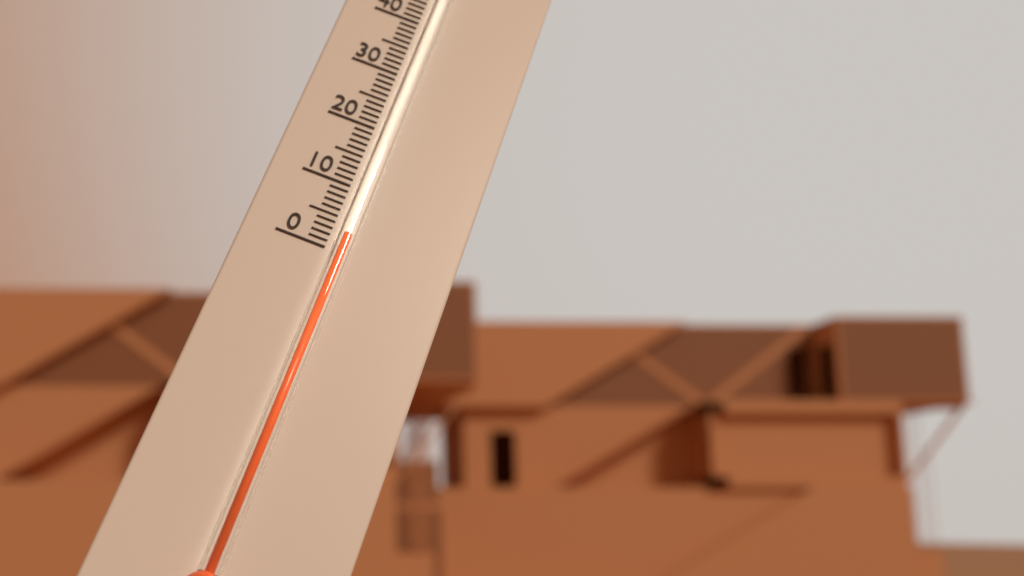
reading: 2 °C
